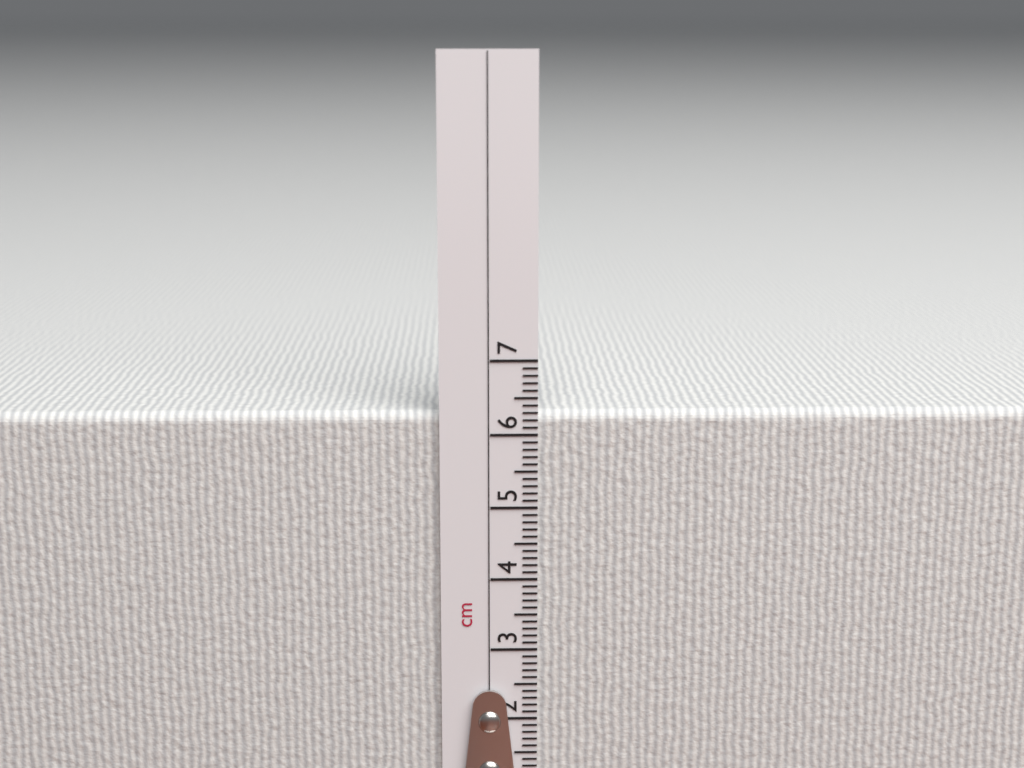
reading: 6.3 cm
